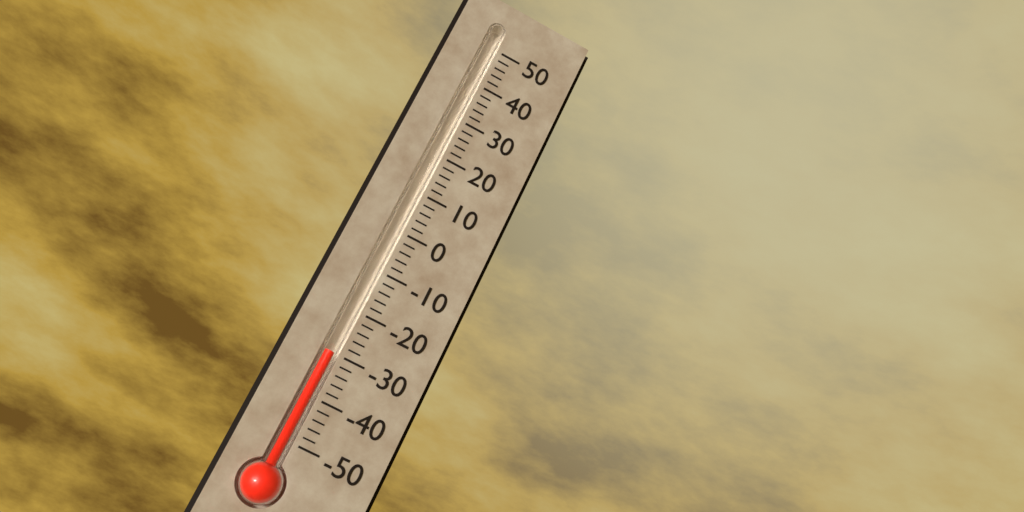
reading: -30 (no unit)
